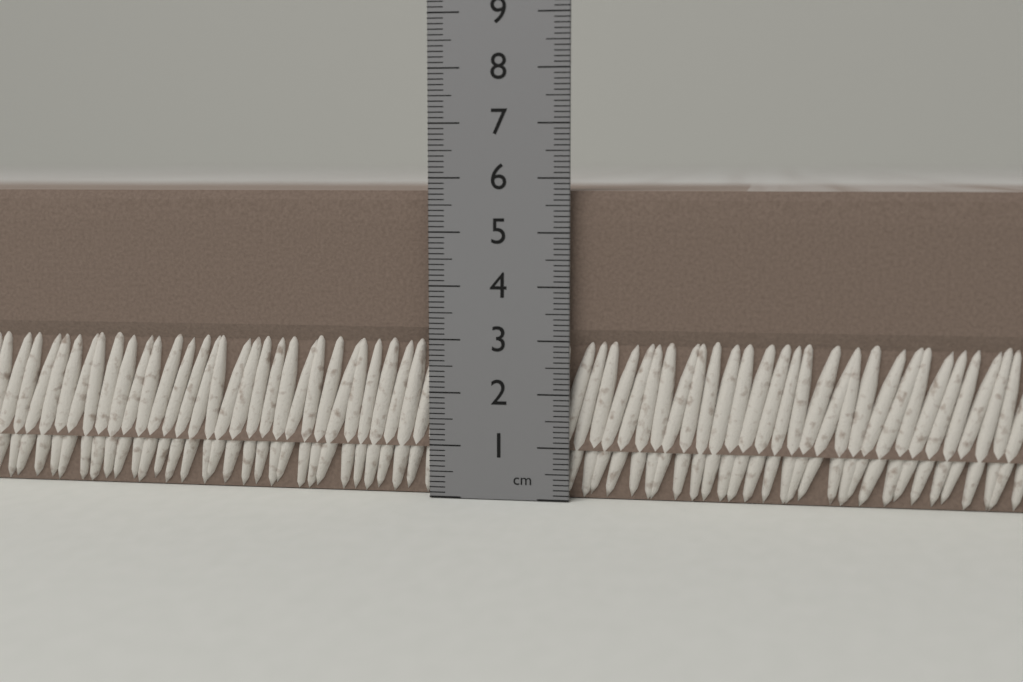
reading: 5.8 cm
